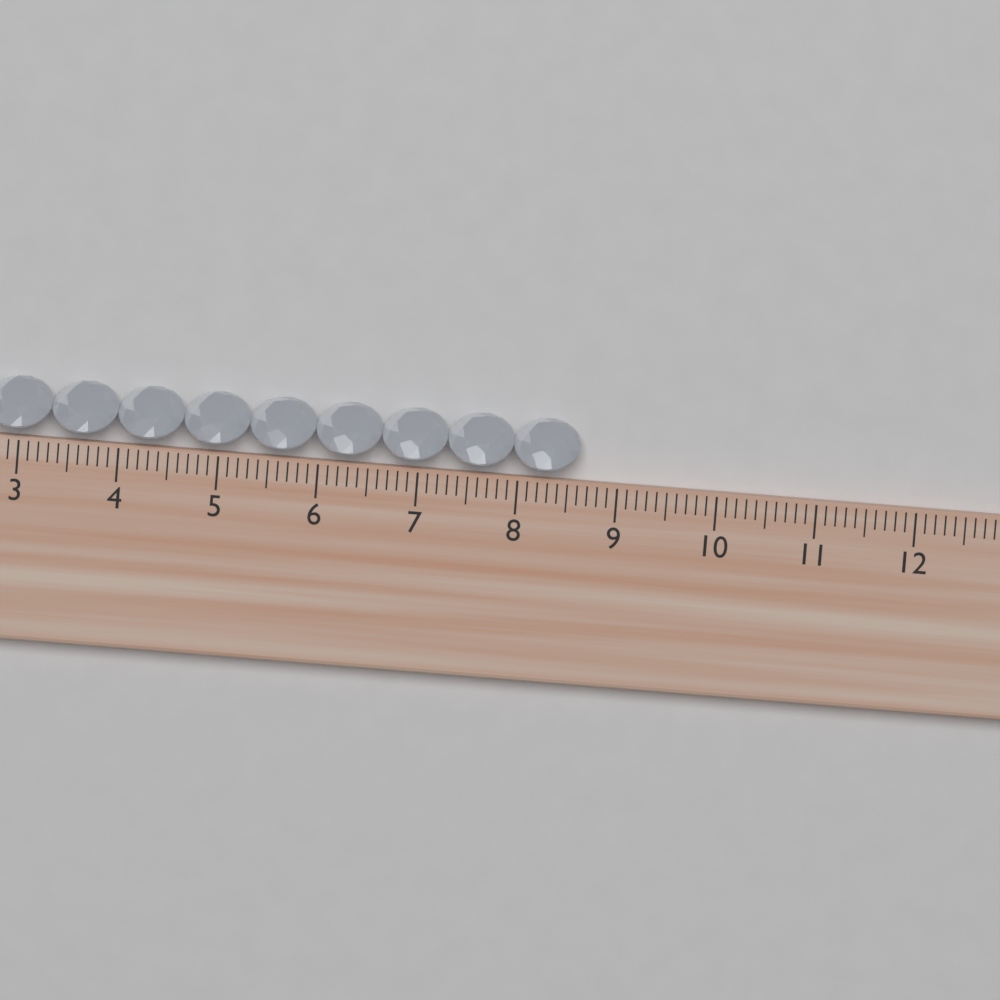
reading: 8.6 cm
